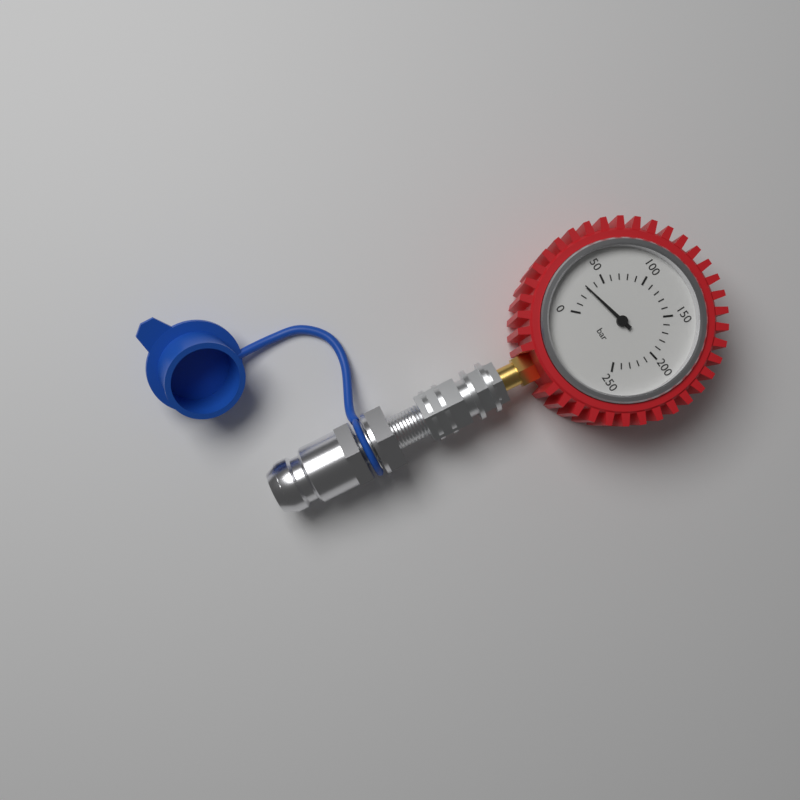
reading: 30 bar
